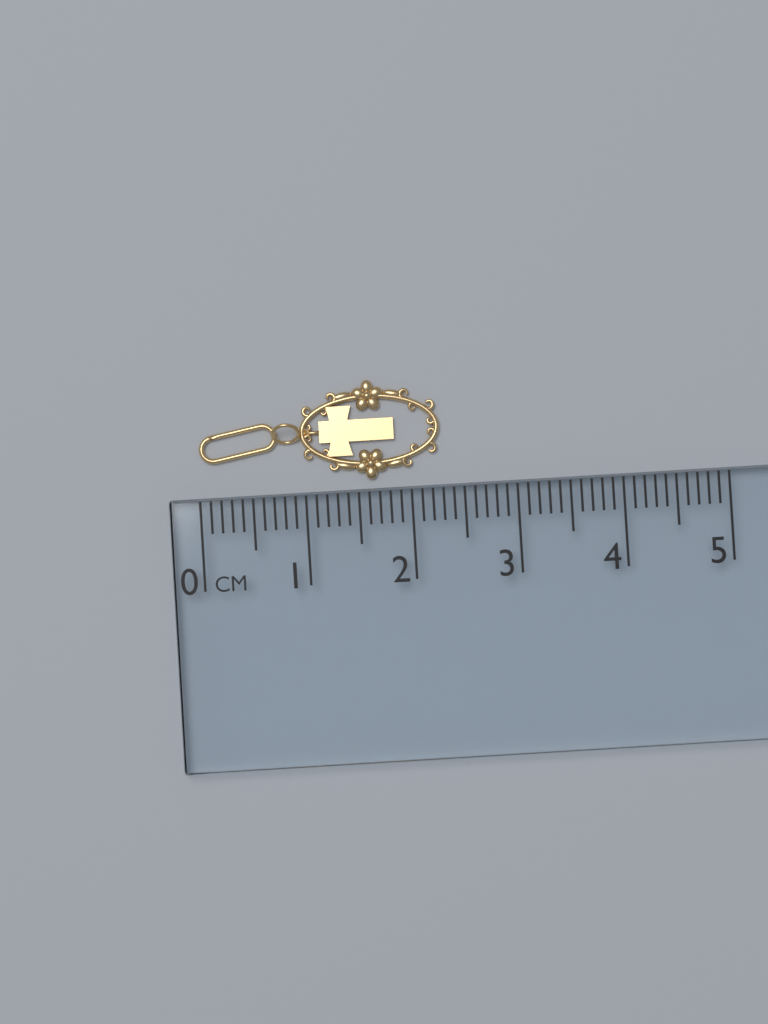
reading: 2.3 cm
